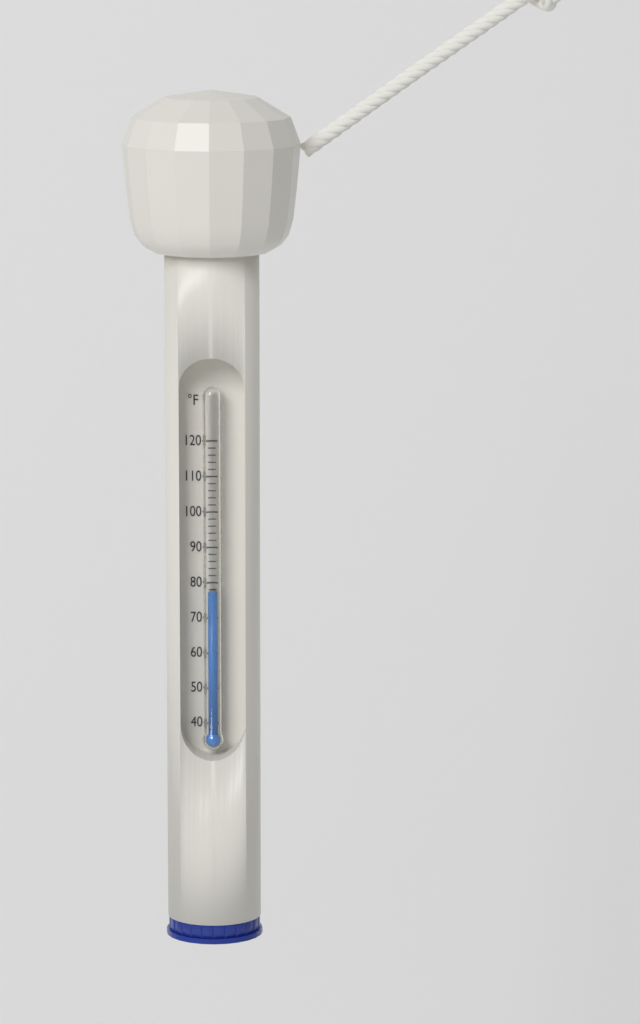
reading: 78 °F
